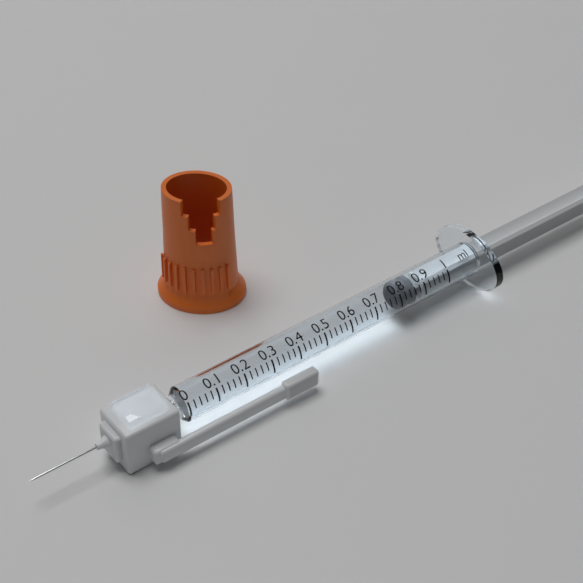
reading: 0.80 ml
